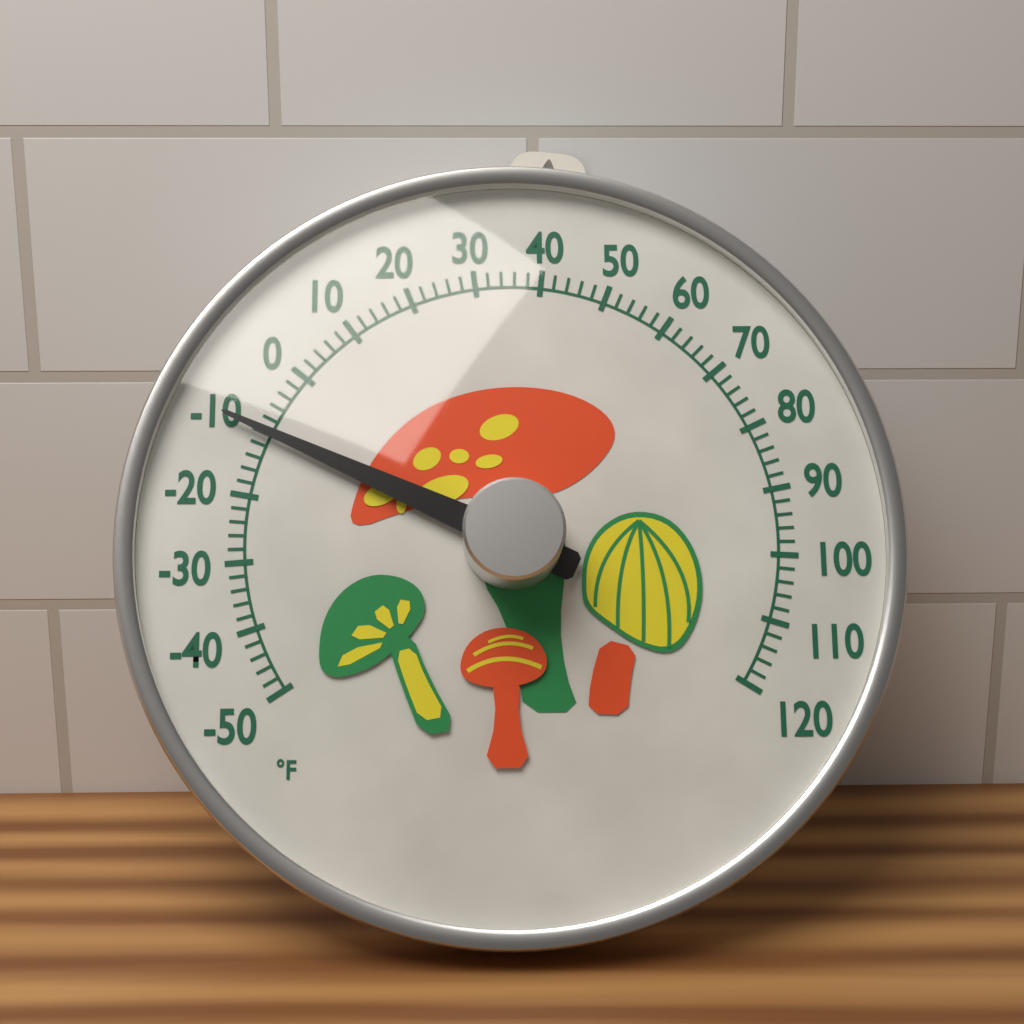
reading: -10 °F
